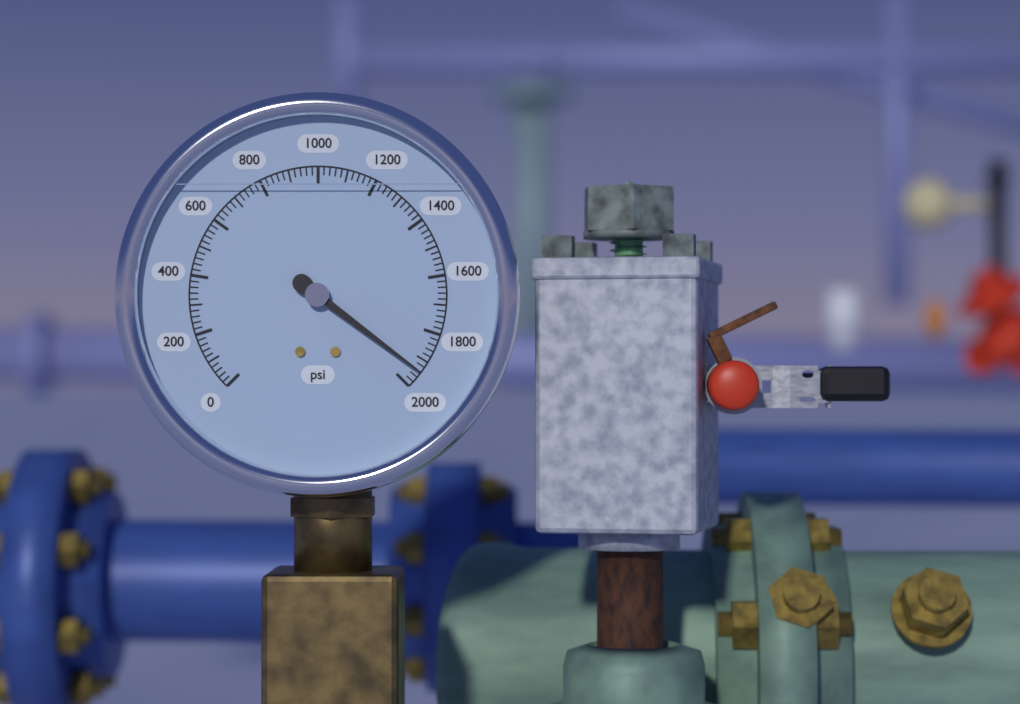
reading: 1940 psi
